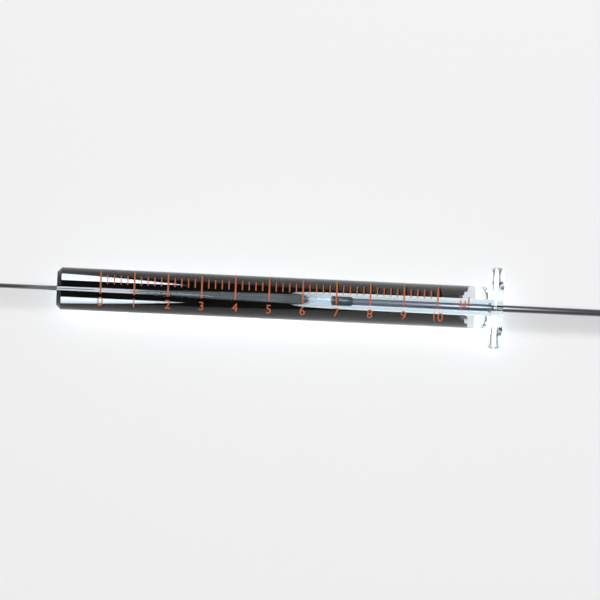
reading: 7.0 µl
